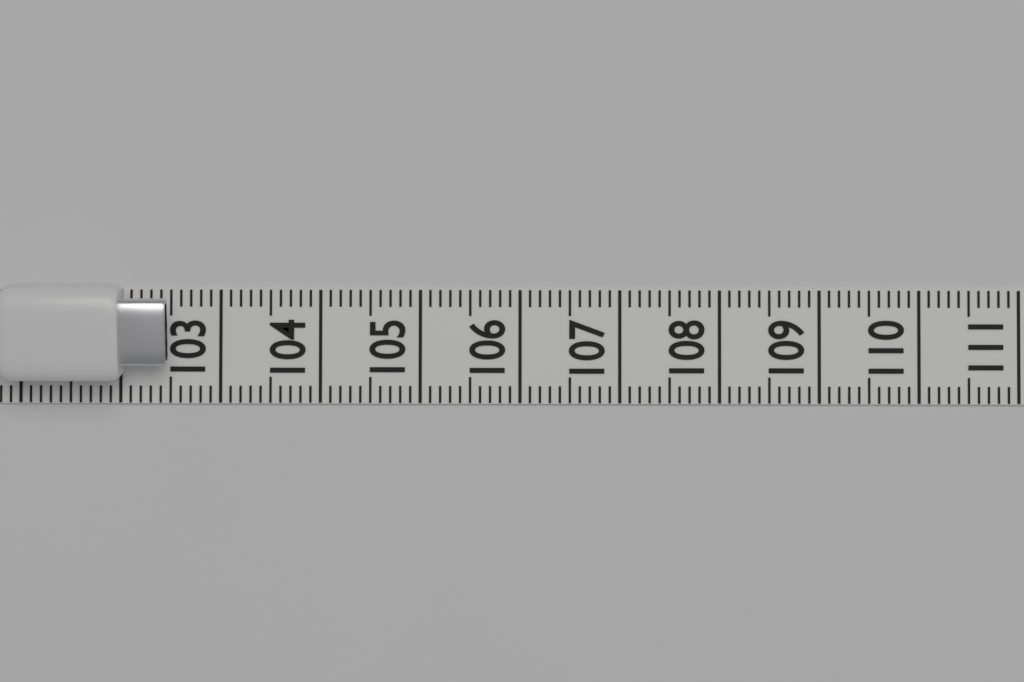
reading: 102.5 (no unit)
